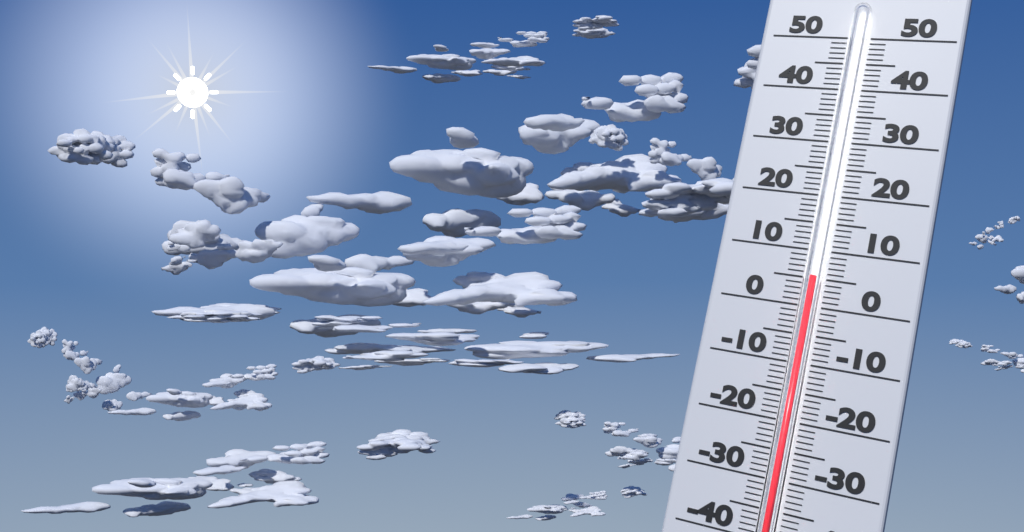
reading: 5 (no unit)
